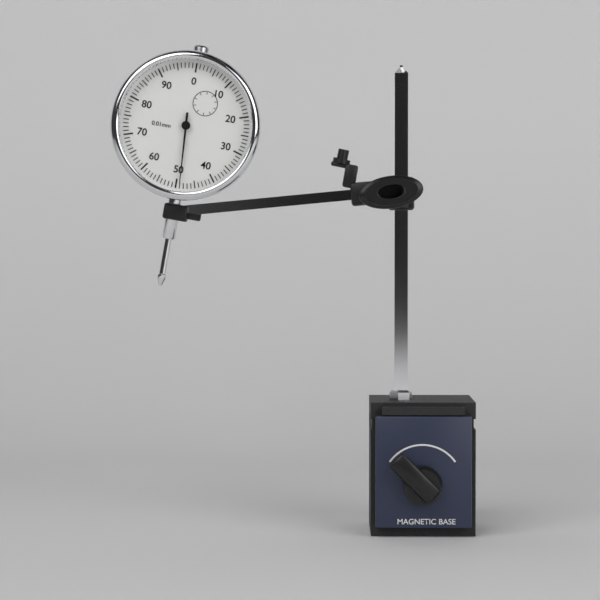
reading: 0.49 mm
